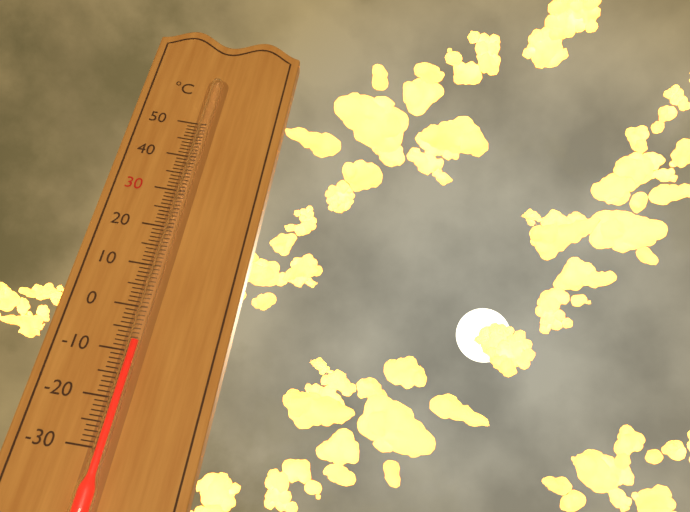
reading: -8 °C
